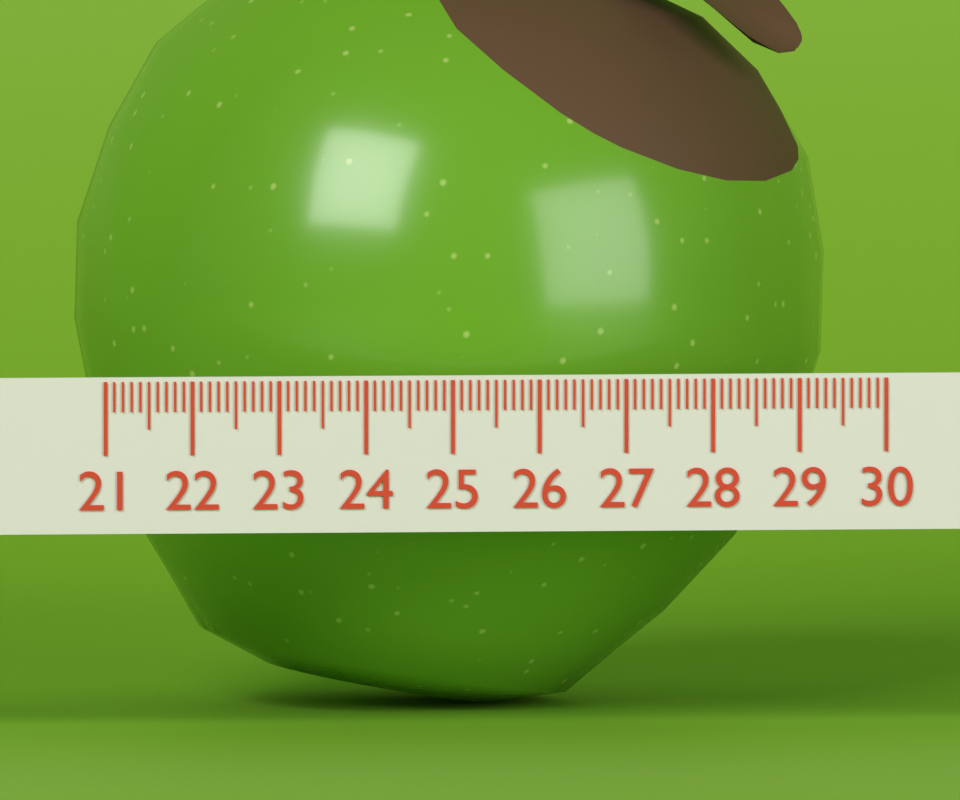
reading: 29.7 (no unit)
